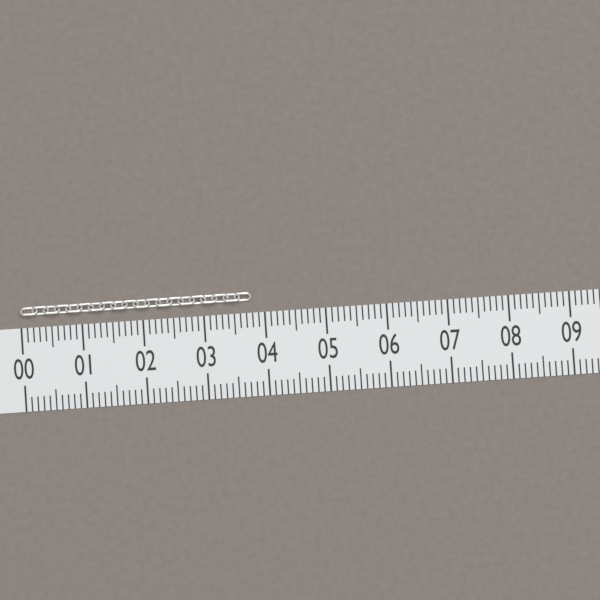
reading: 3.8 (no unit)
